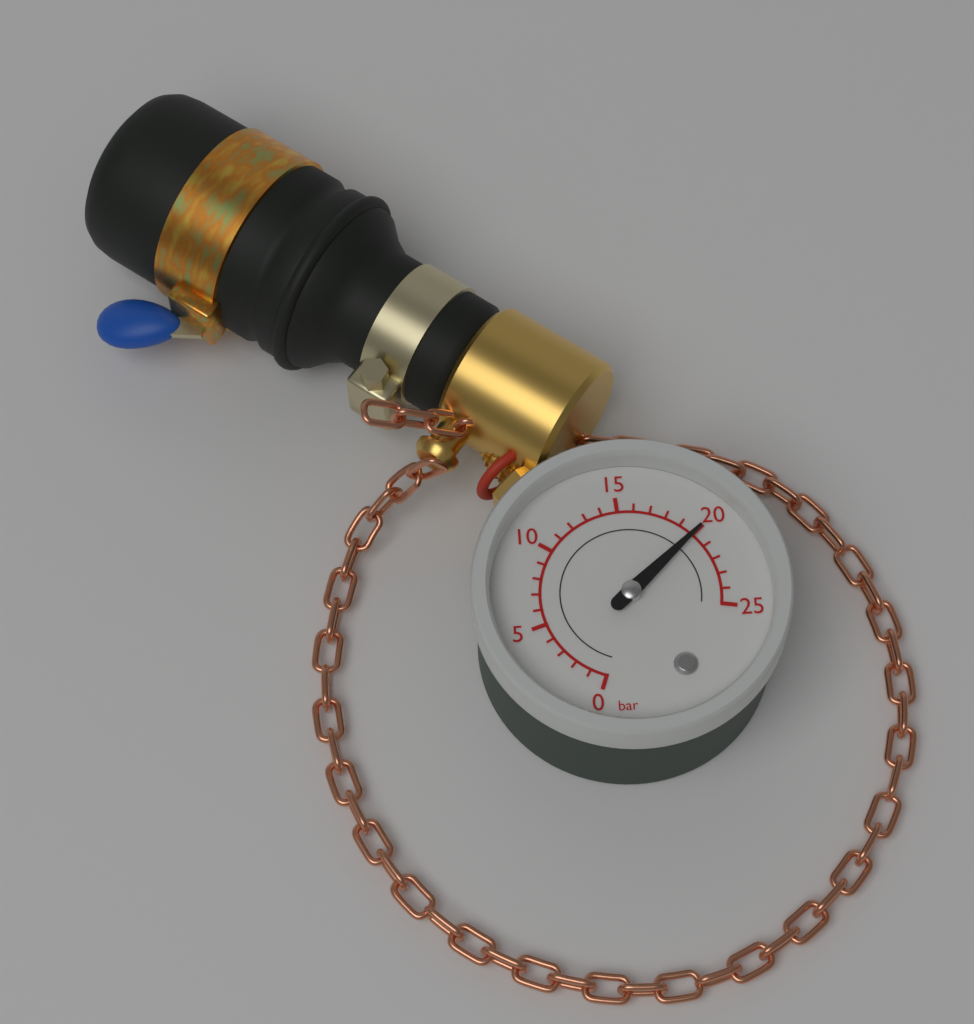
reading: 20 bar
